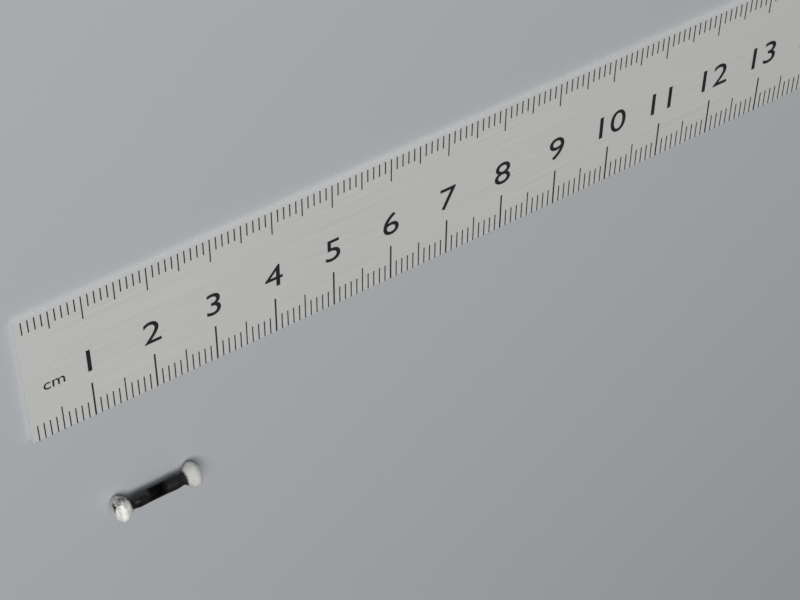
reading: 2.5 cm
